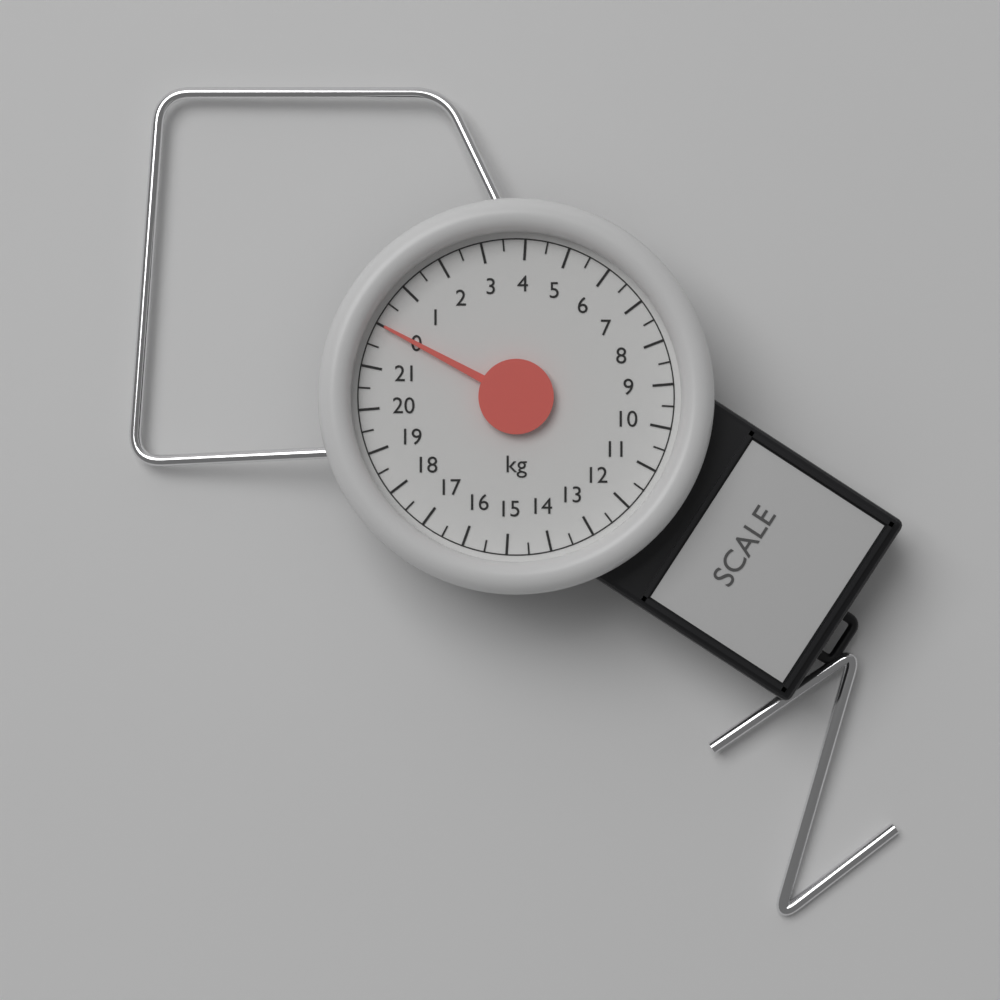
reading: 0.0 kg
